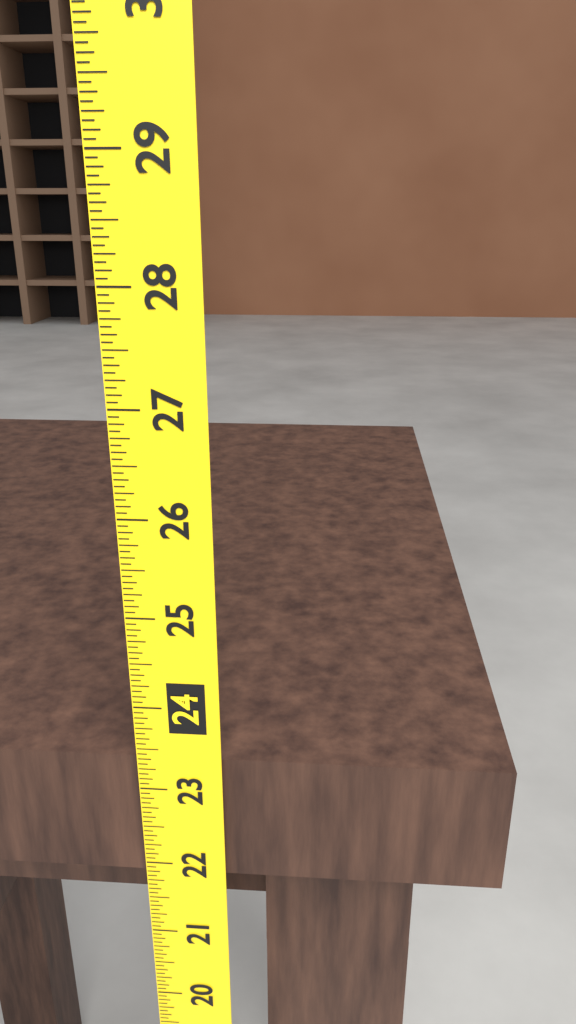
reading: 23.3125 (no unit)
